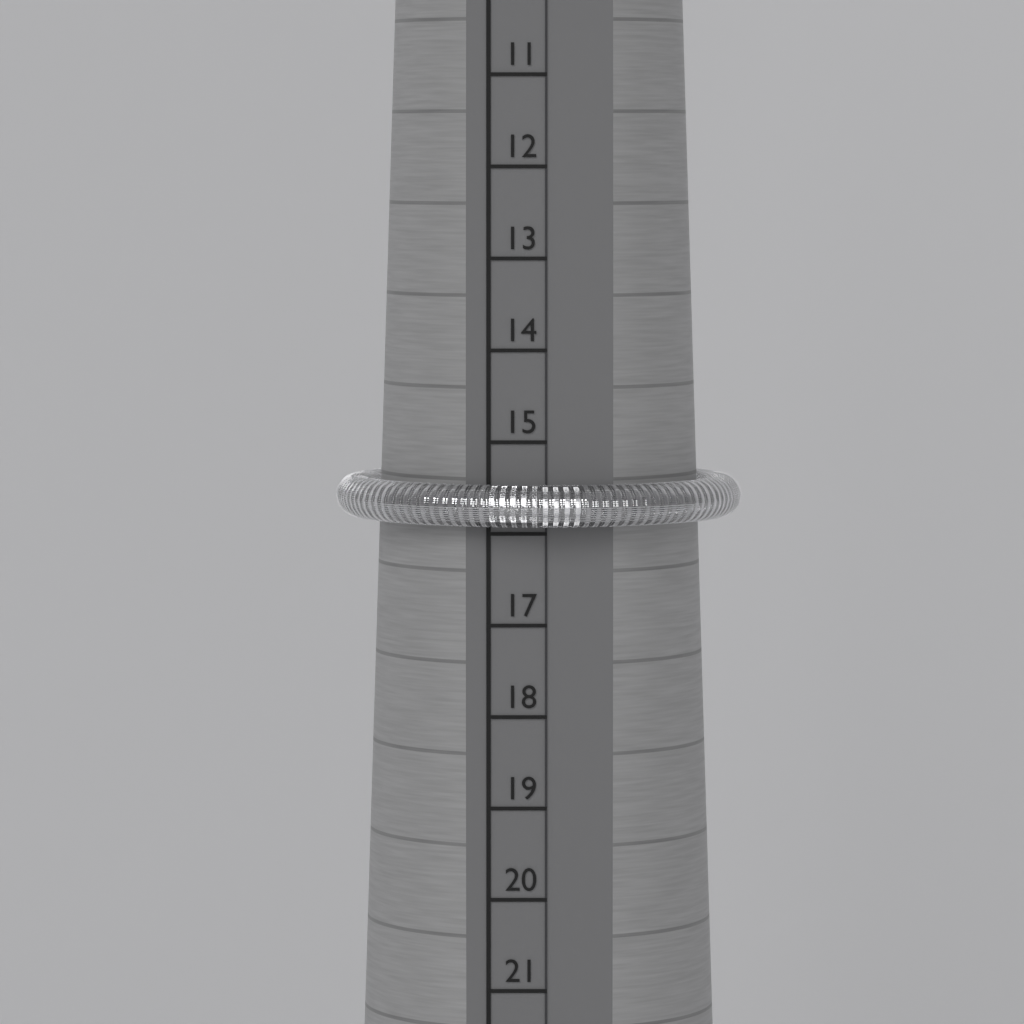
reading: 15.9 (no unit)
